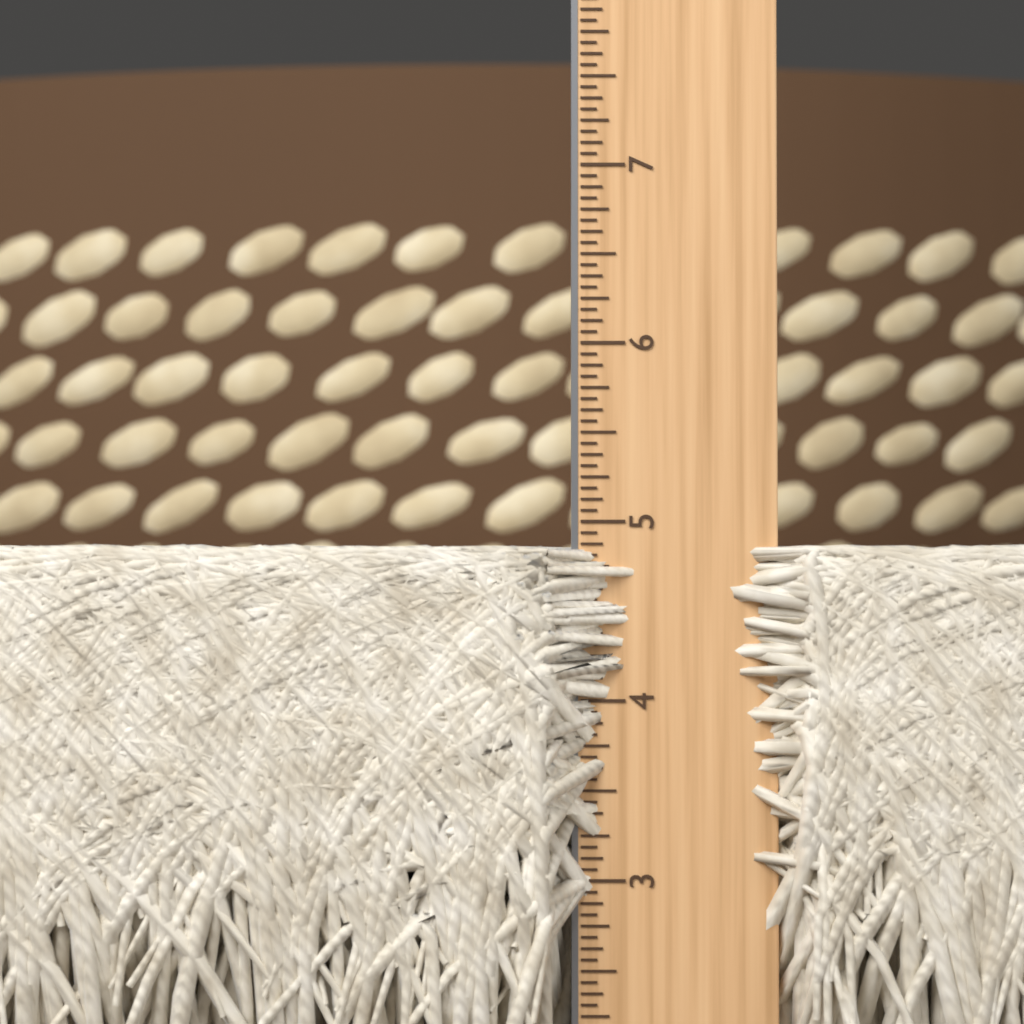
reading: 4.8750 in
